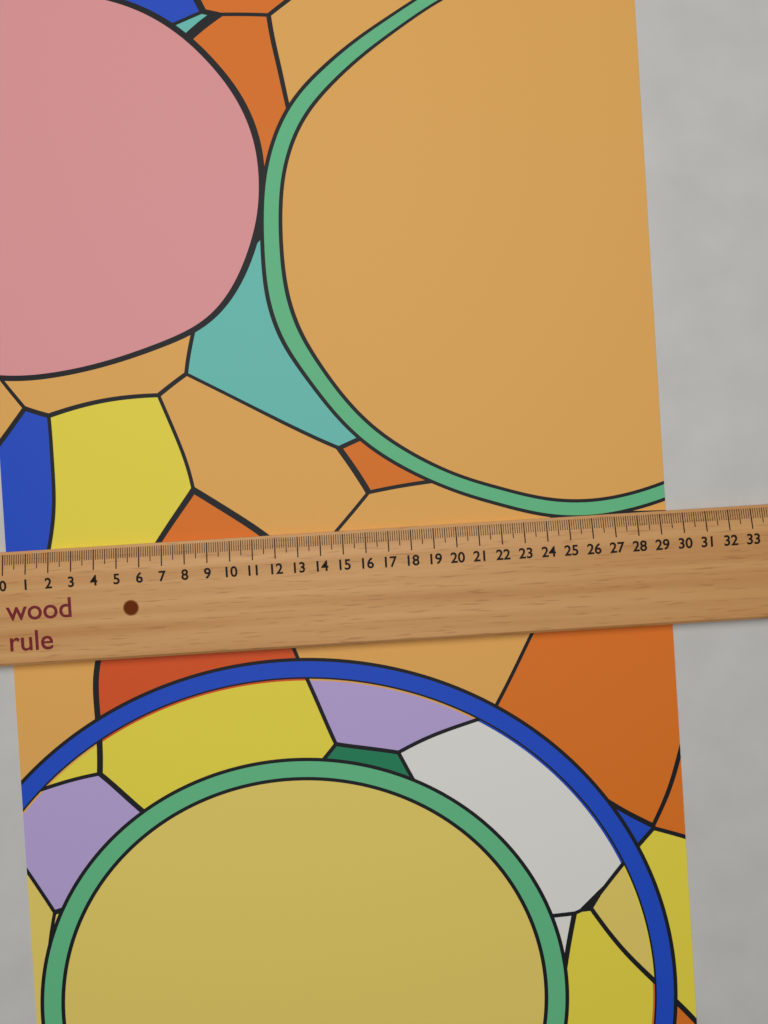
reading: 29.4 (no unit)
